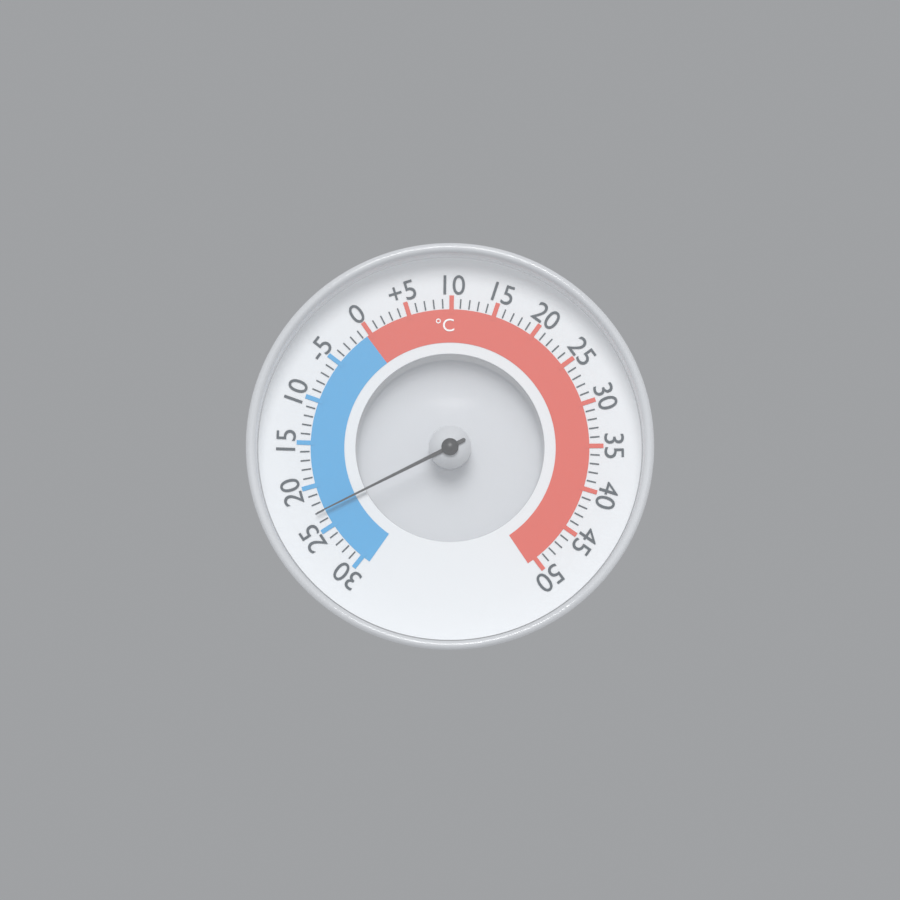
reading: -23 °C
